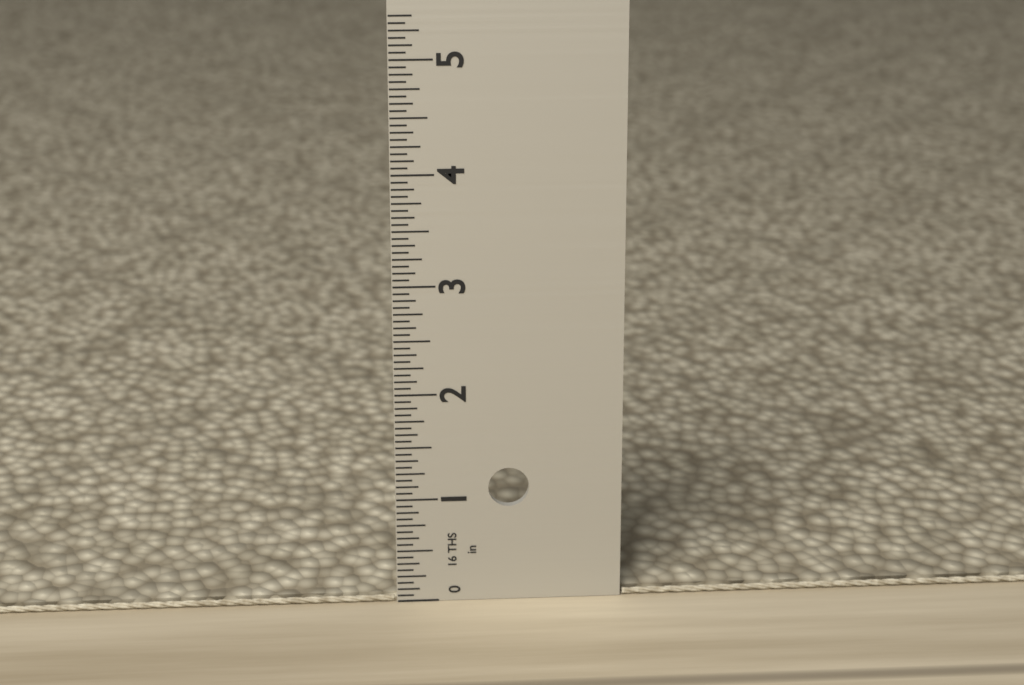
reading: 0.0625 in
